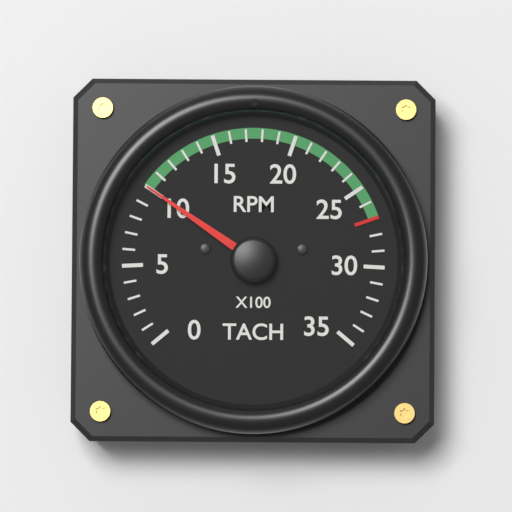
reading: 1000 RPM
